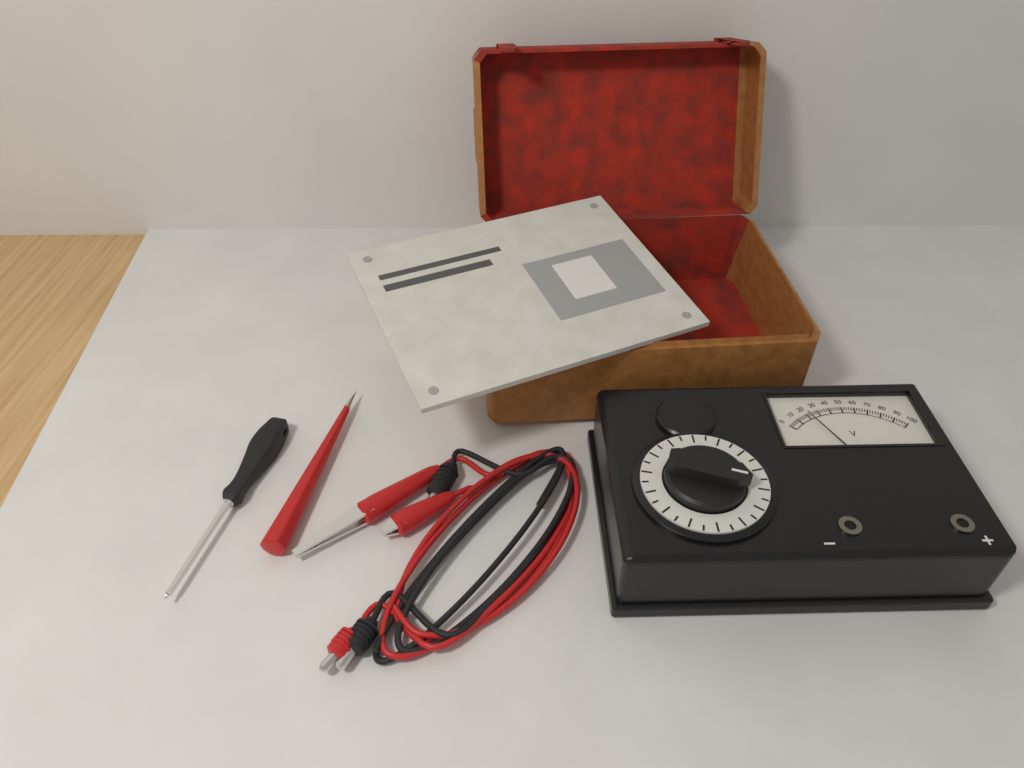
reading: 22 V
